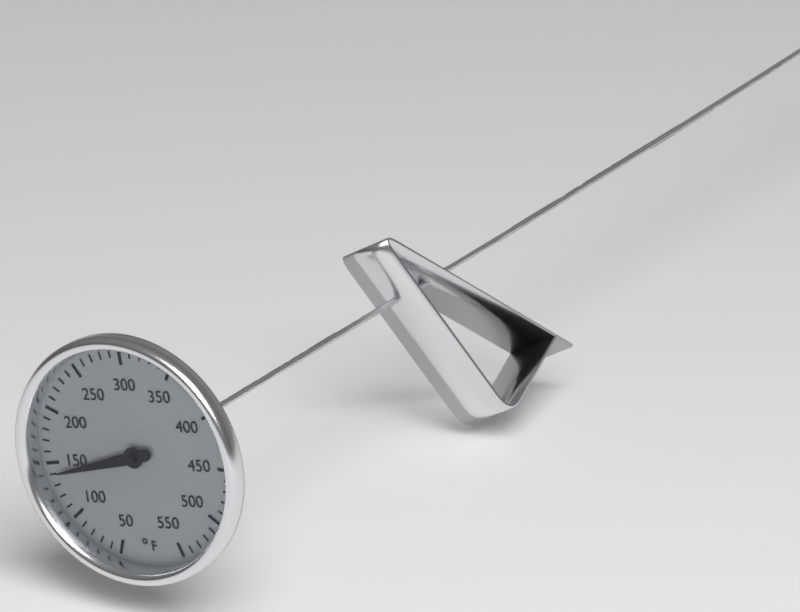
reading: 140 °F
